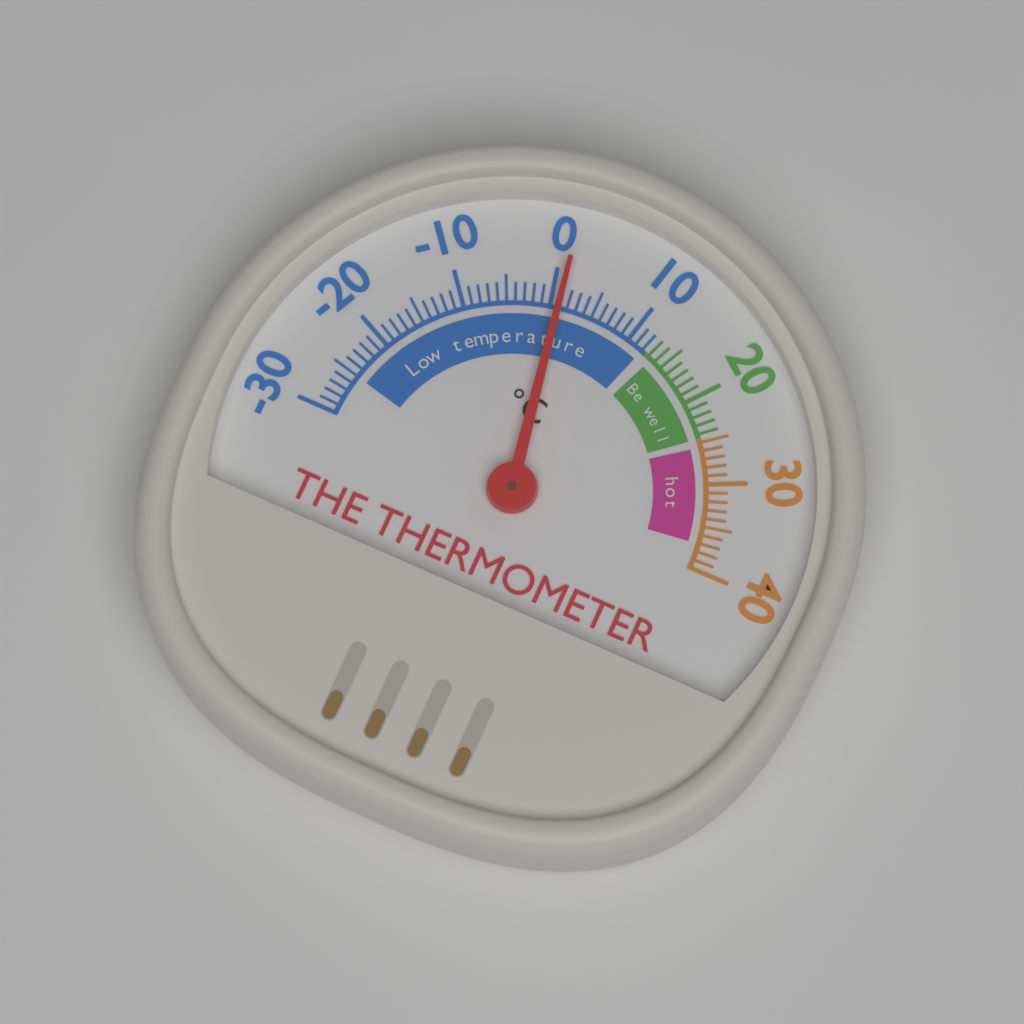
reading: 1 °C
